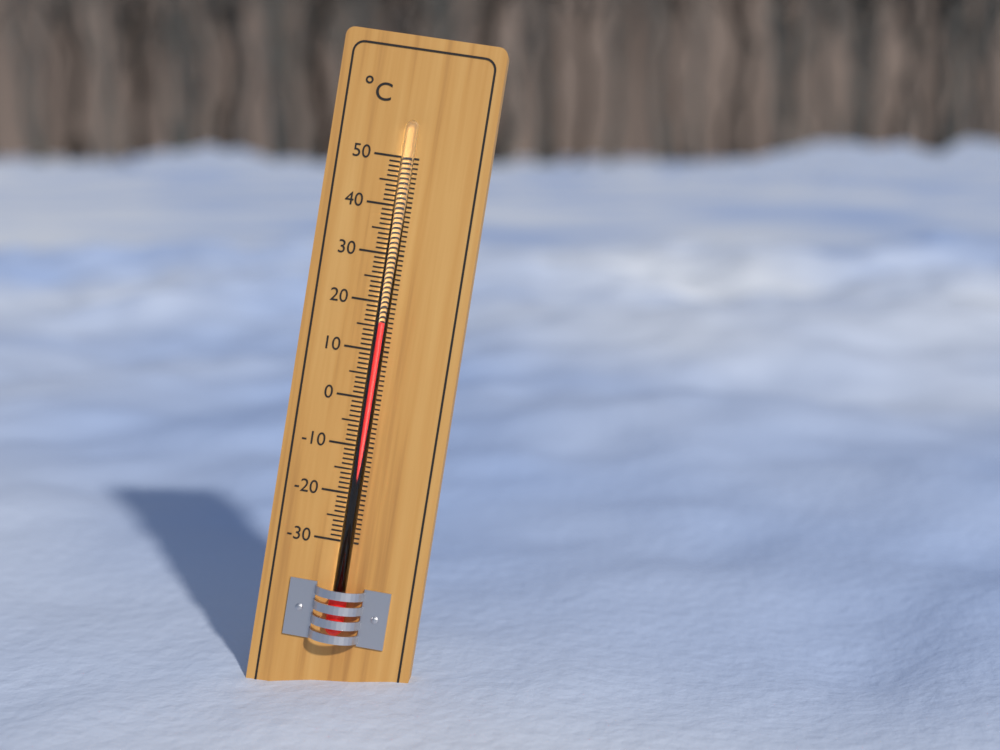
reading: 16 °C
